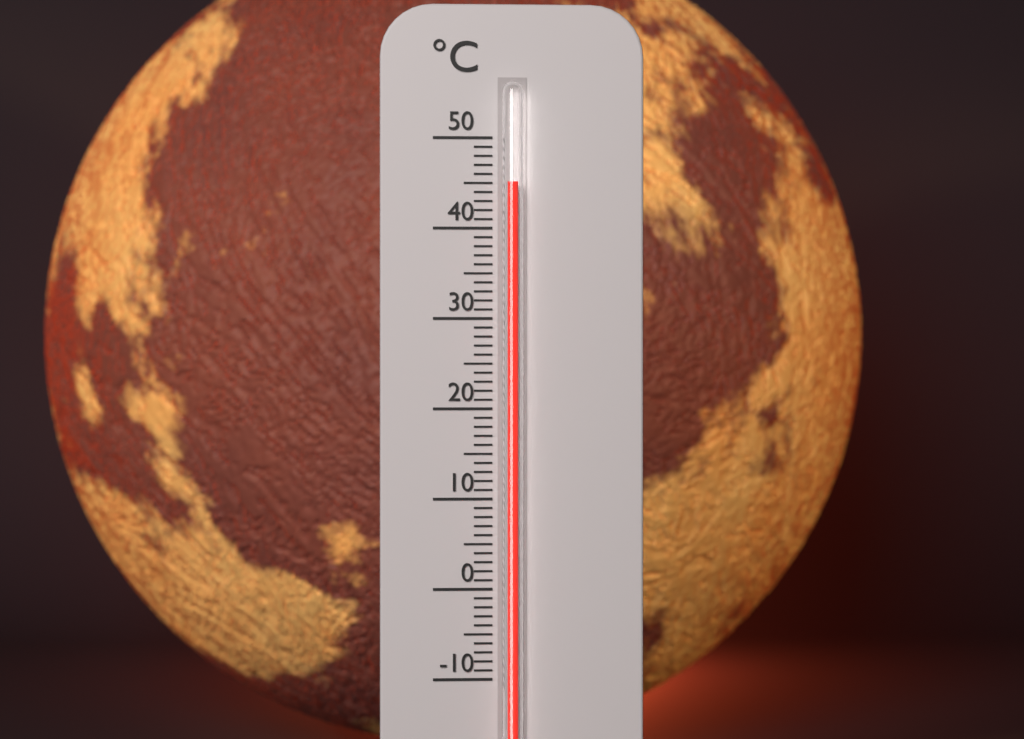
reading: 45 °C
